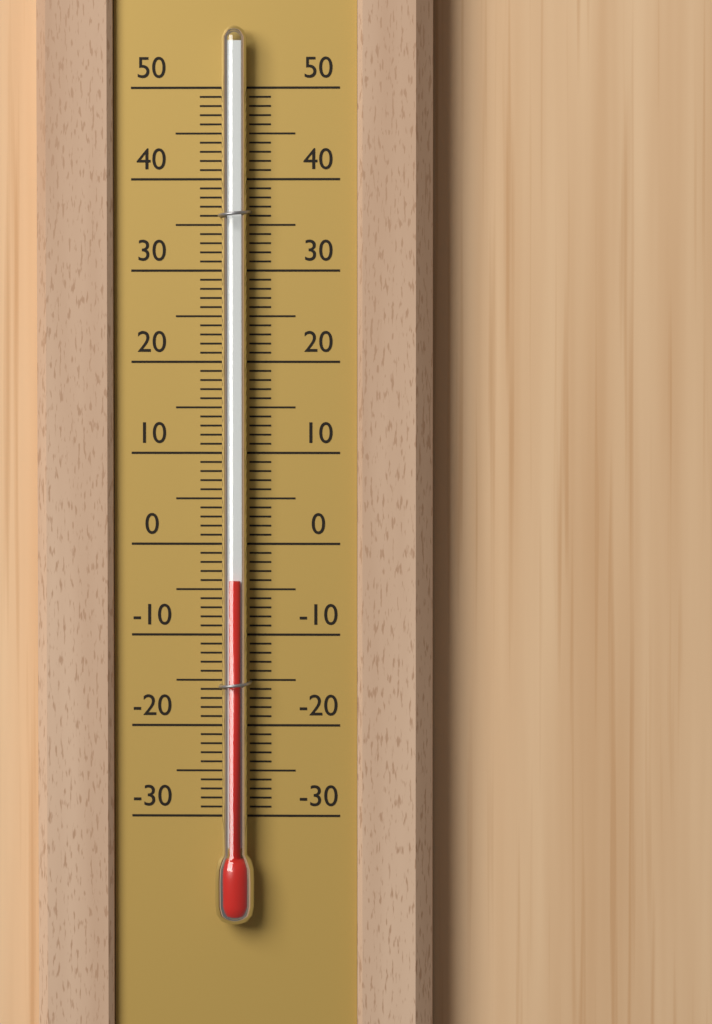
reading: -4 (no unit)
